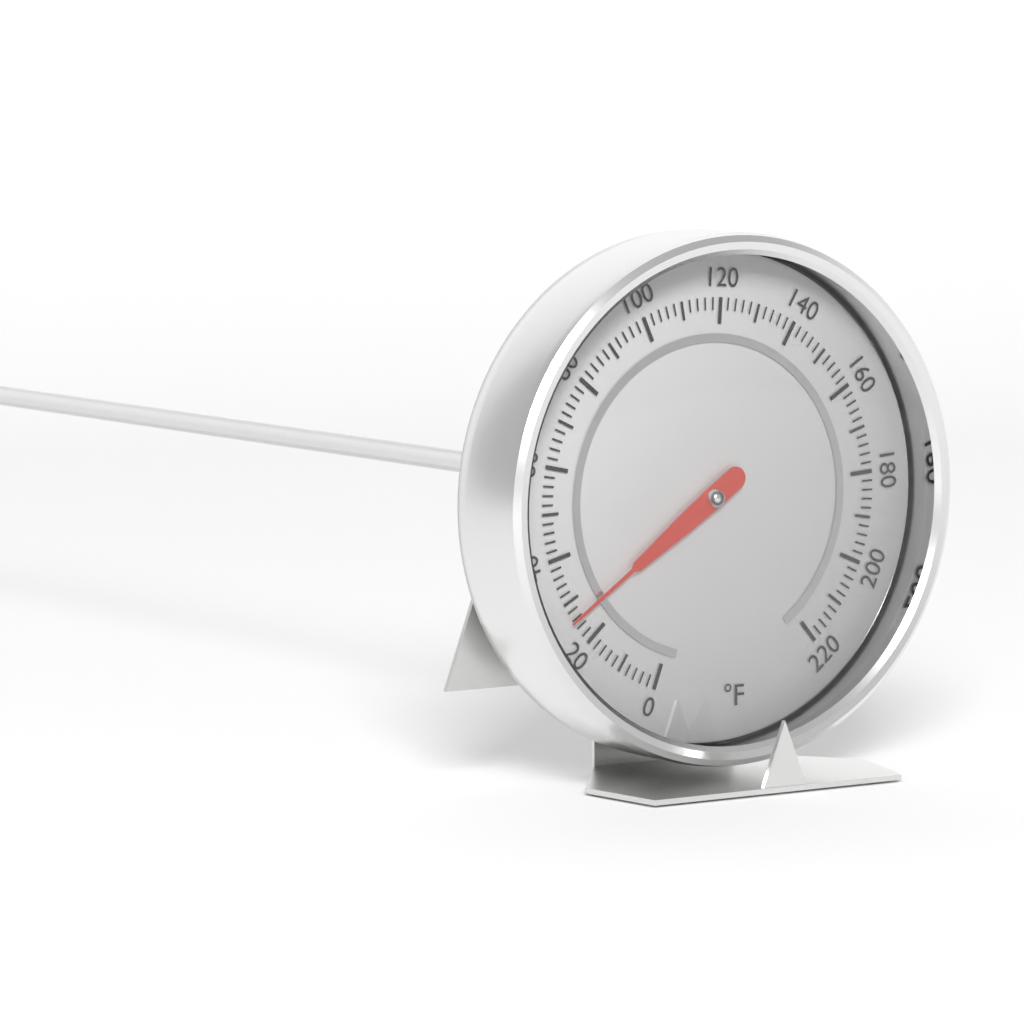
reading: 26 °F
